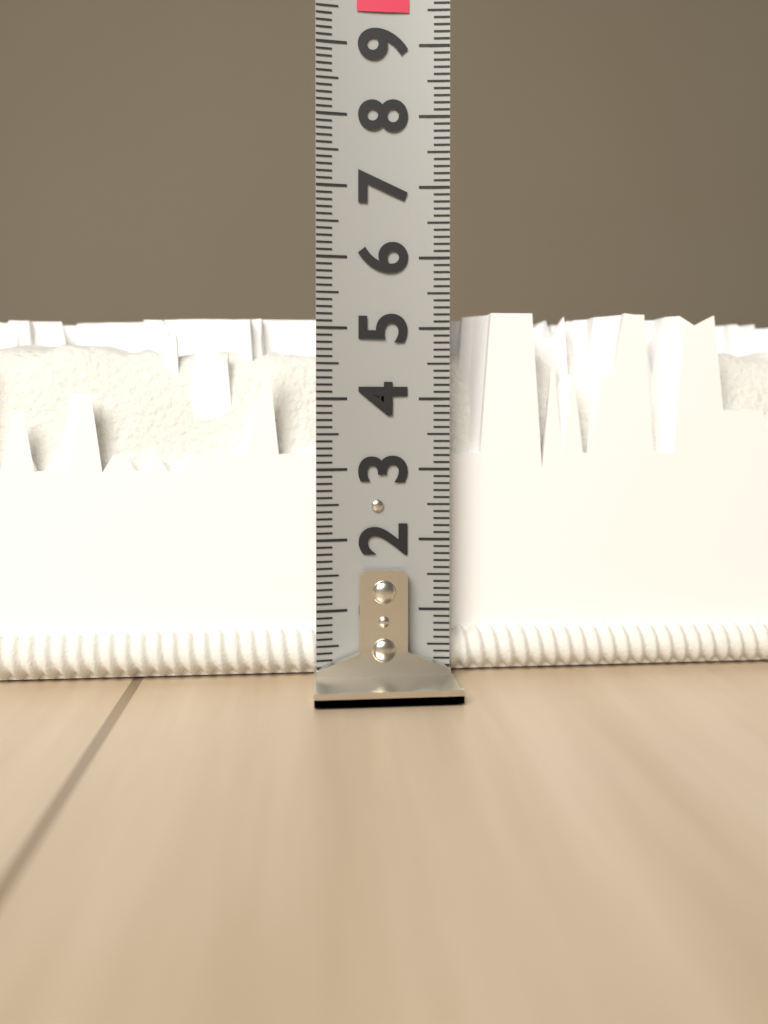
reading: 5.3 (no unit)
